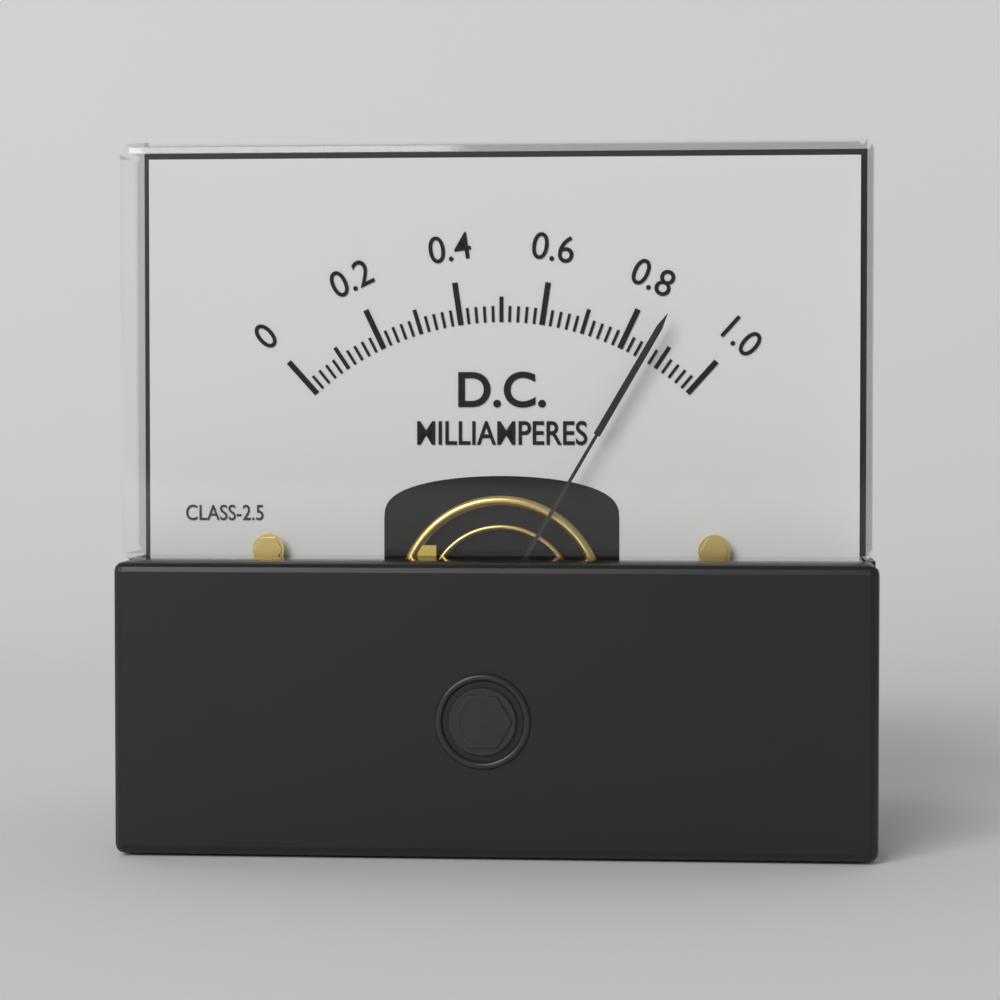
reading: 0.86 mA
